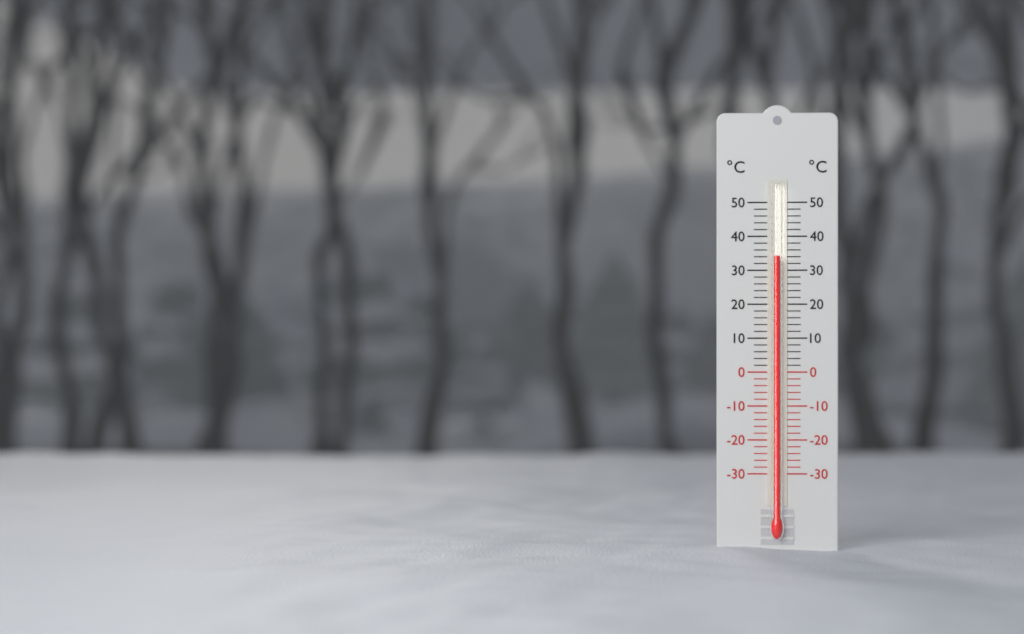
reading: 34 °C
